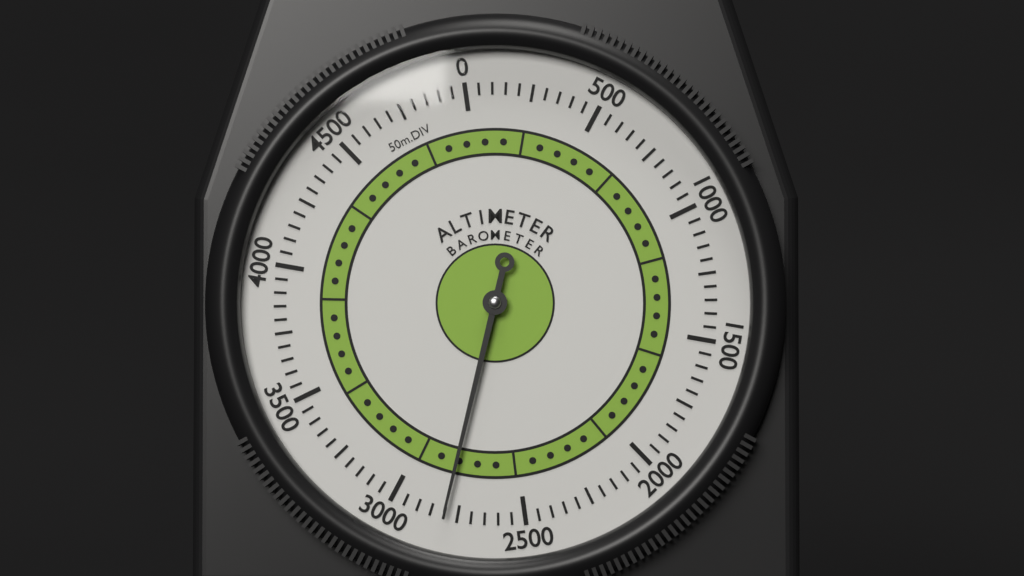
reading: 2800 m
